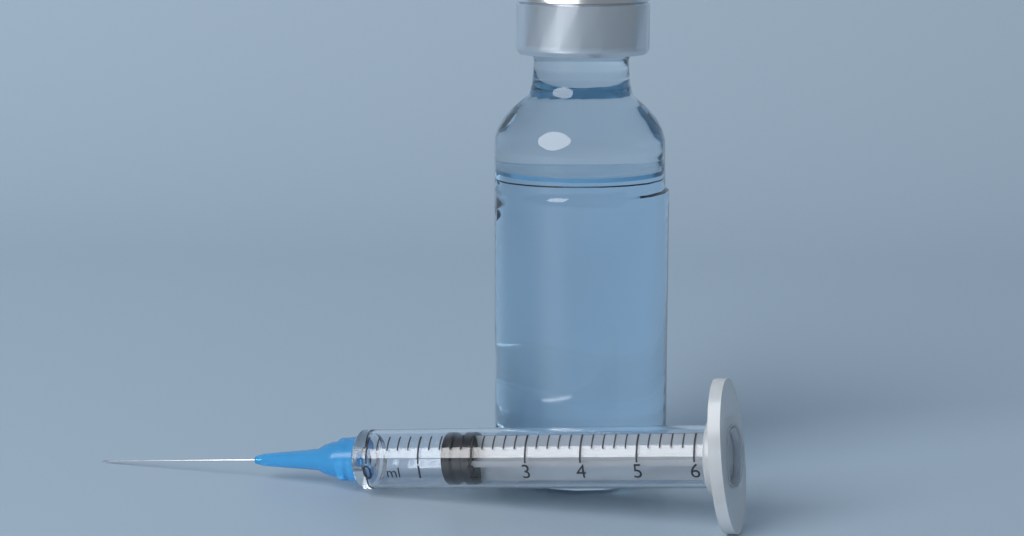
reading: 1.4 ml
